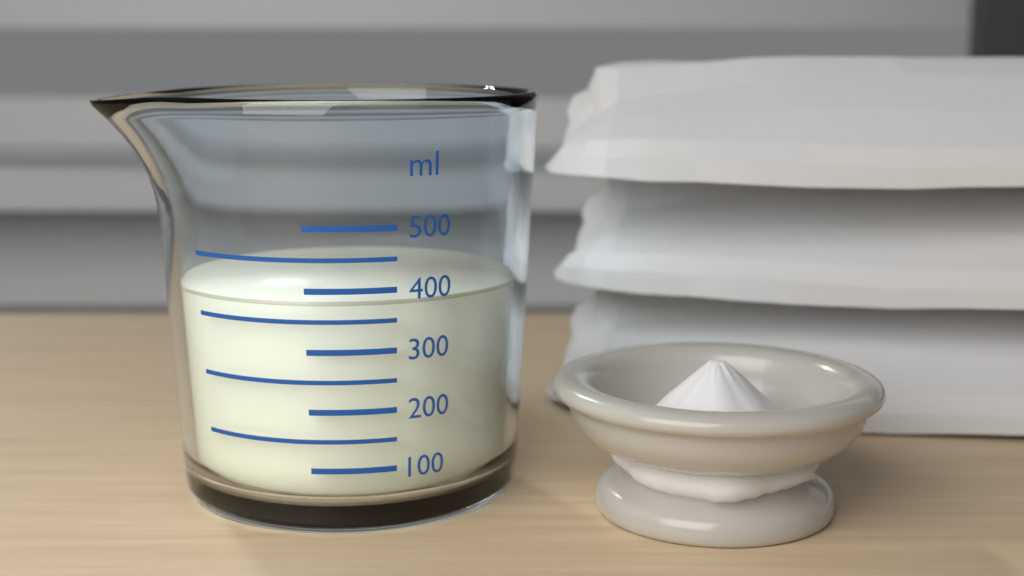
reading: 380 ml
